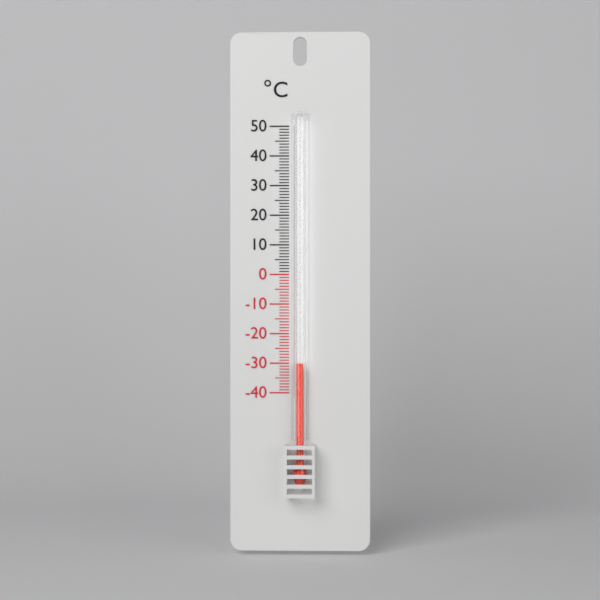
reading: -30 °C
